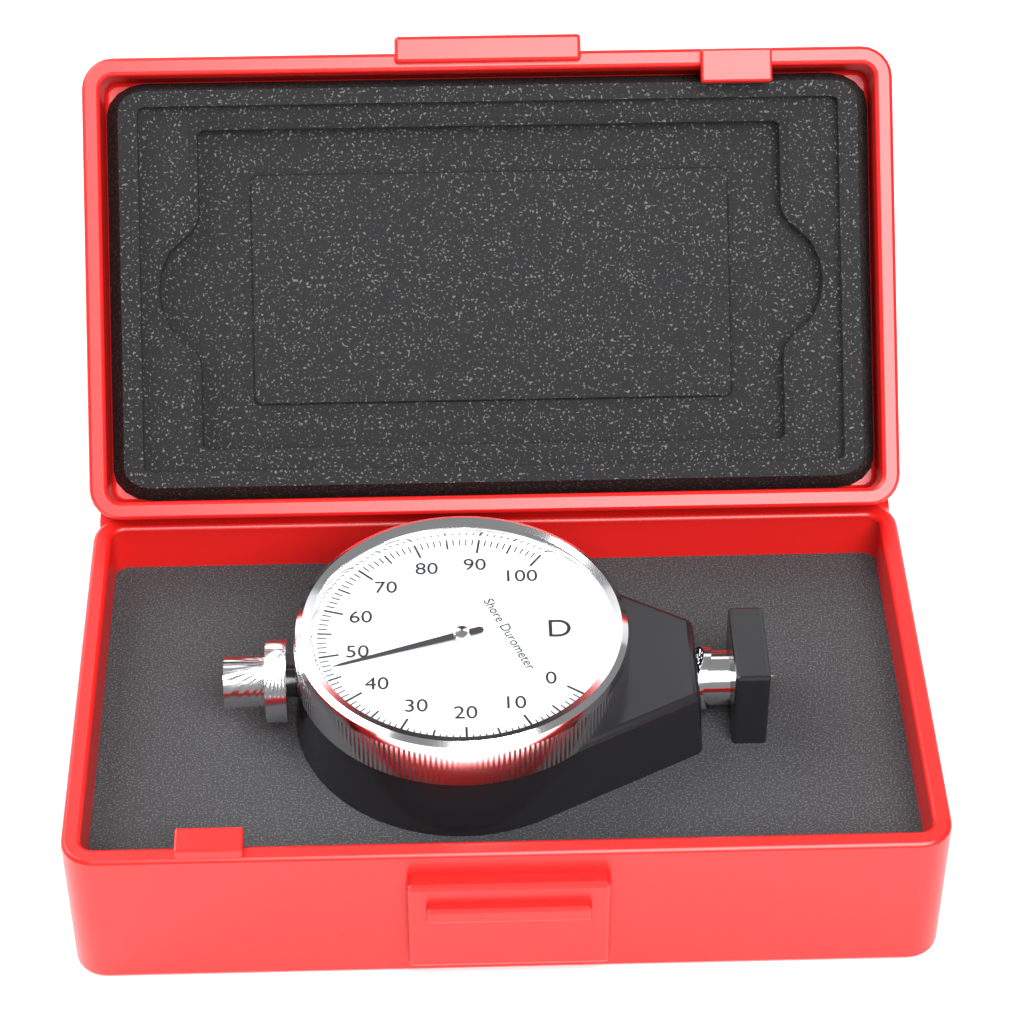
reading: 47 Shore D
